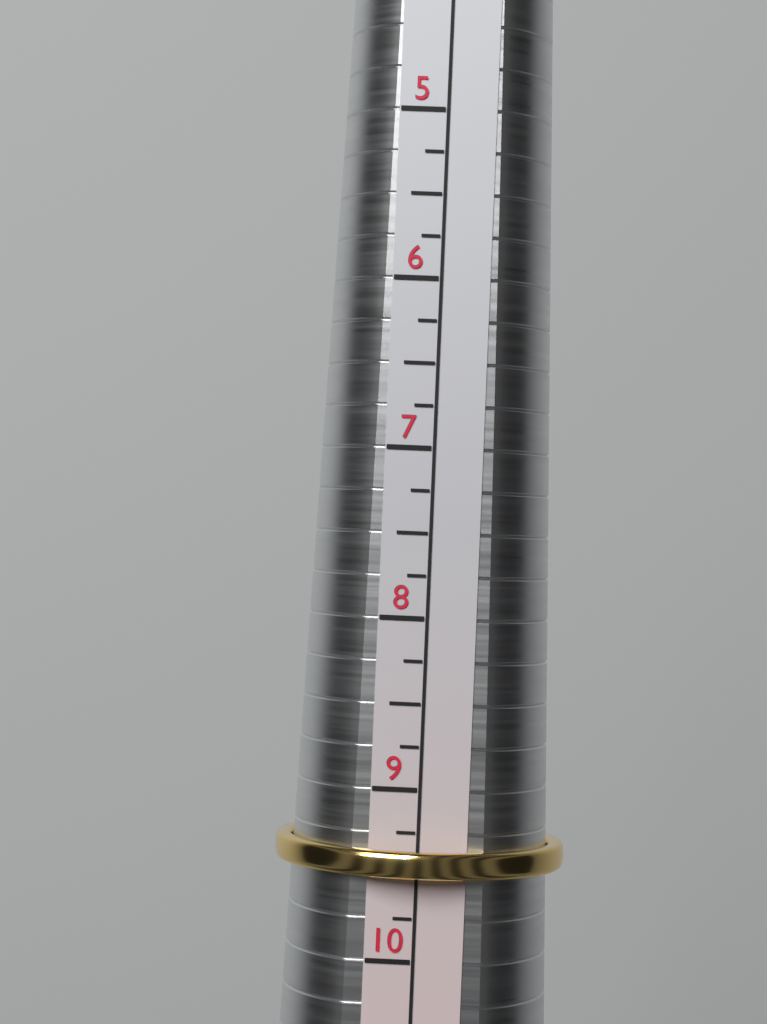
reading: 9.50 (no unit)
